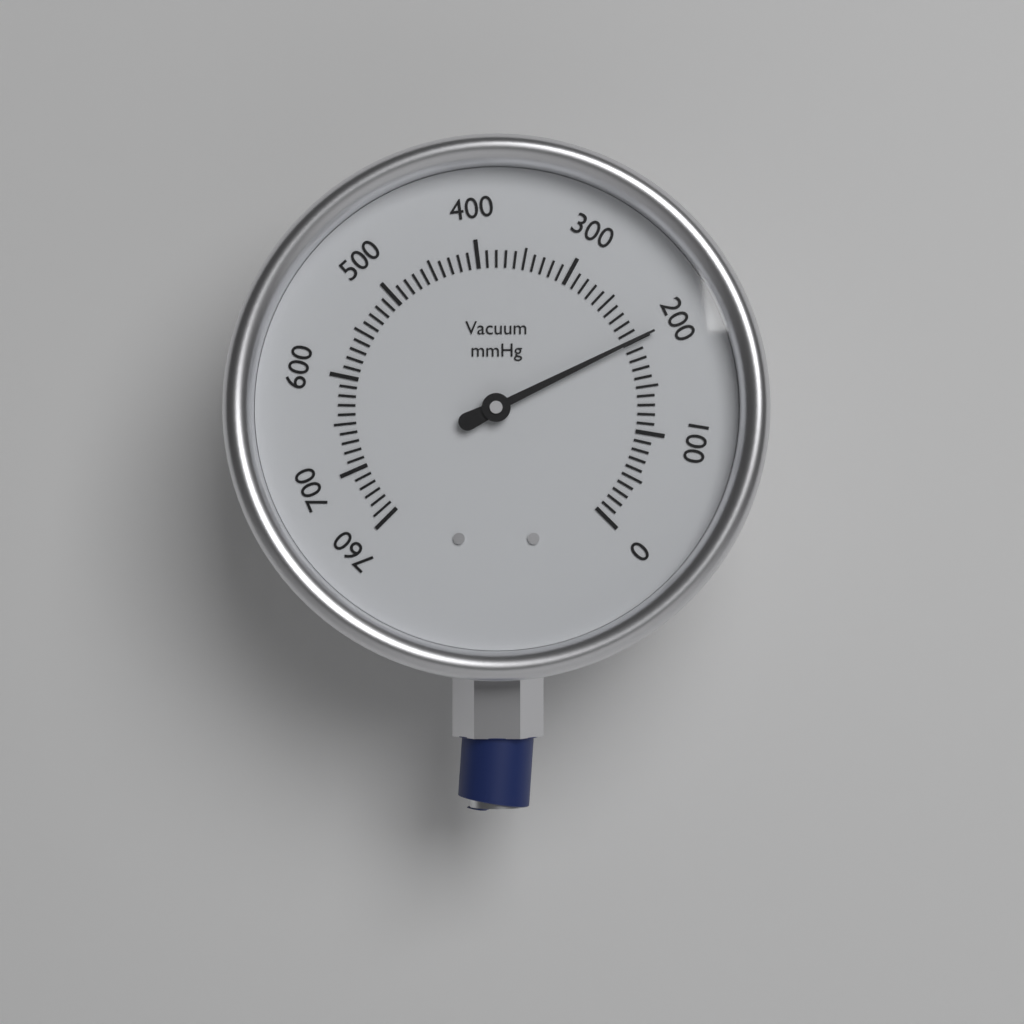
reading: 200 mmHg
